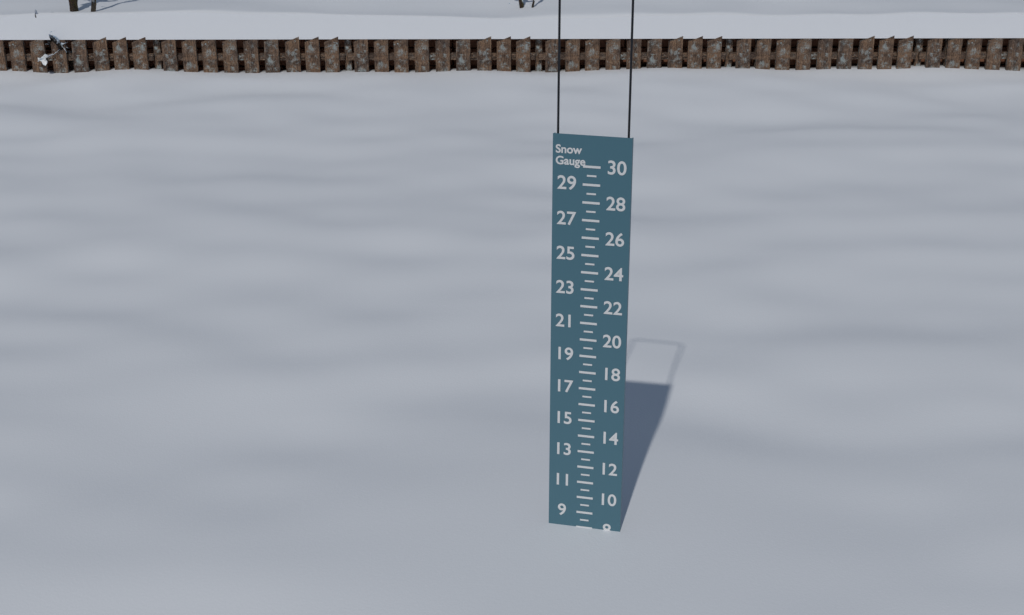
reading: 8.0 (no unit)
